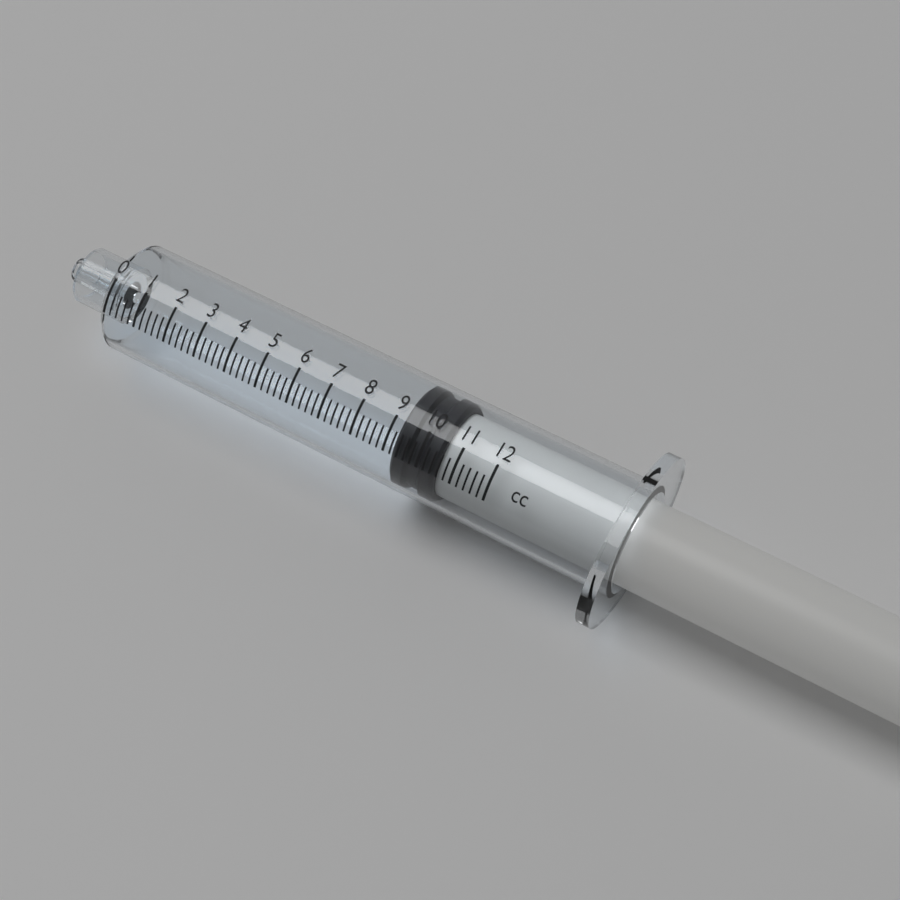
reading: 9.2 cc
